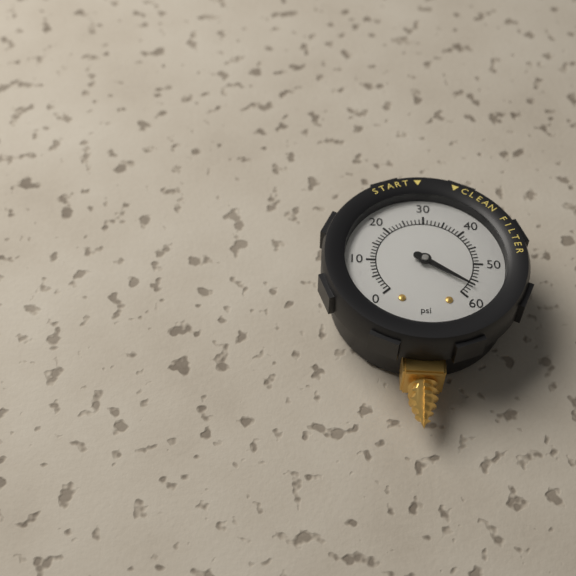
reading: 57 psi
